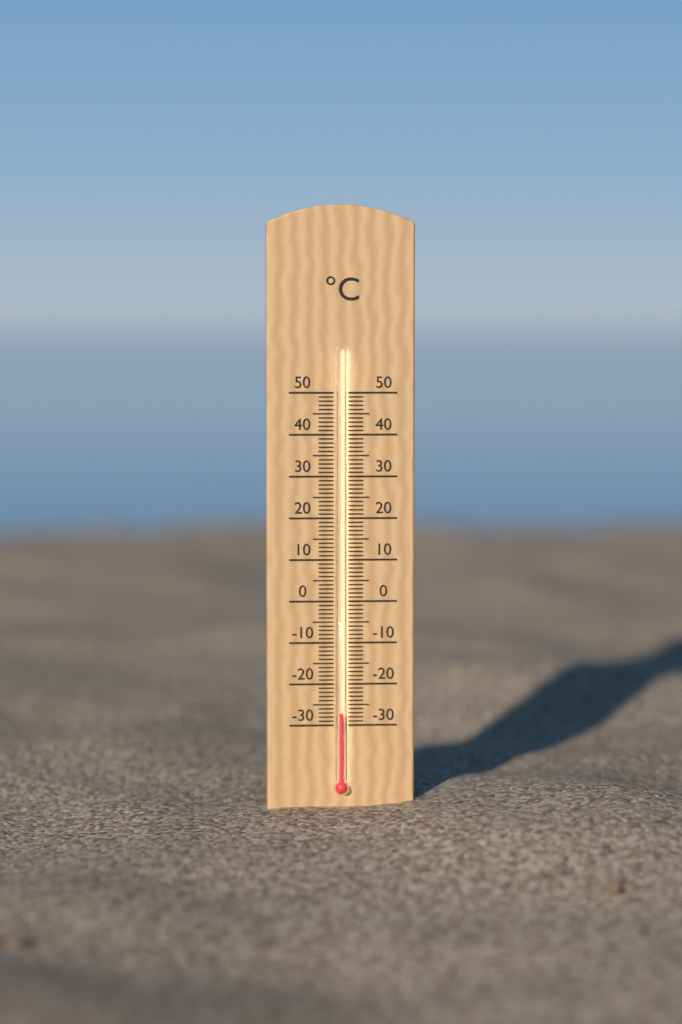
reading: -27 °C
